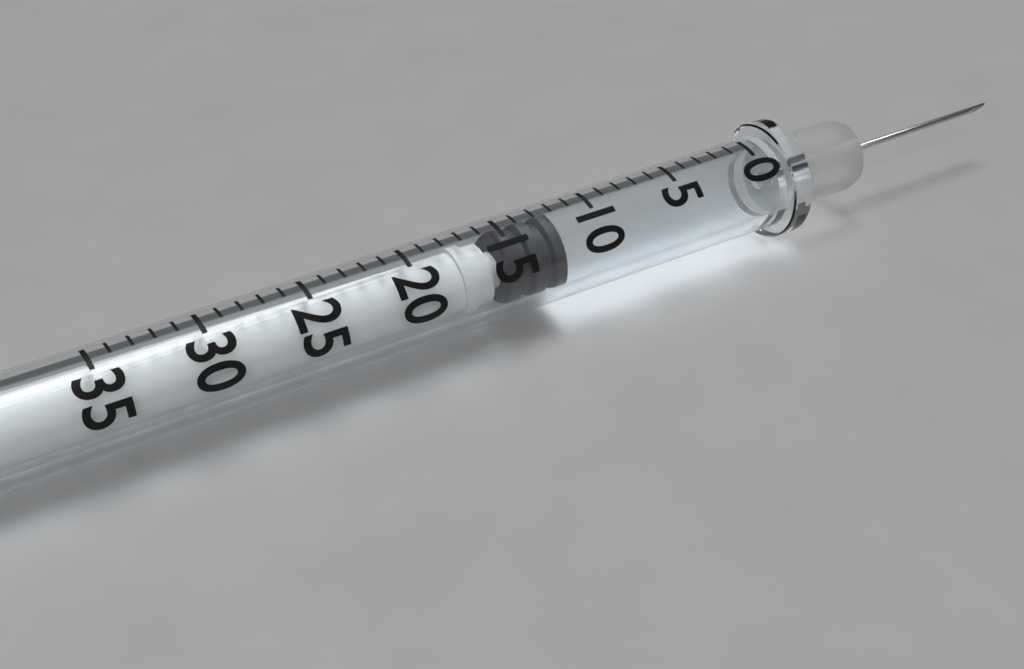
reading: 12 (no unit)
